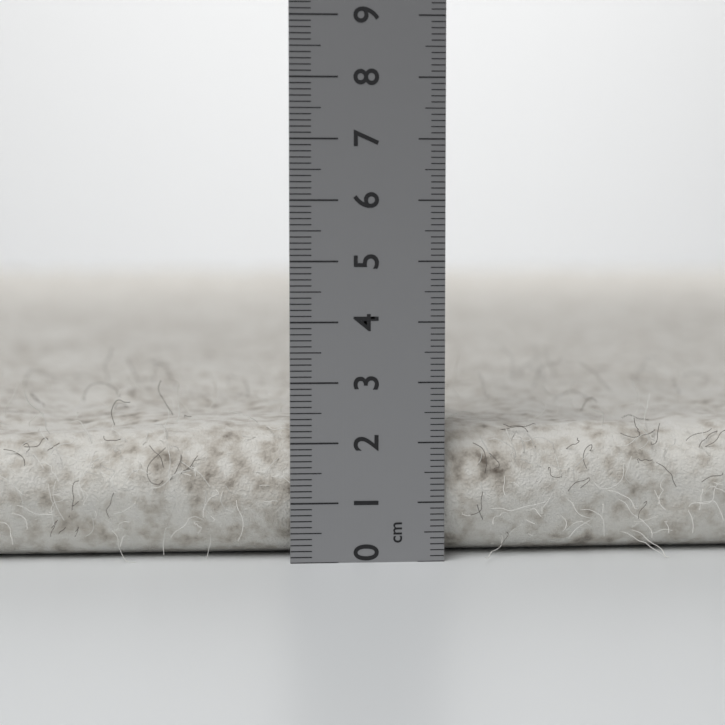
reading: 2.3 cm
